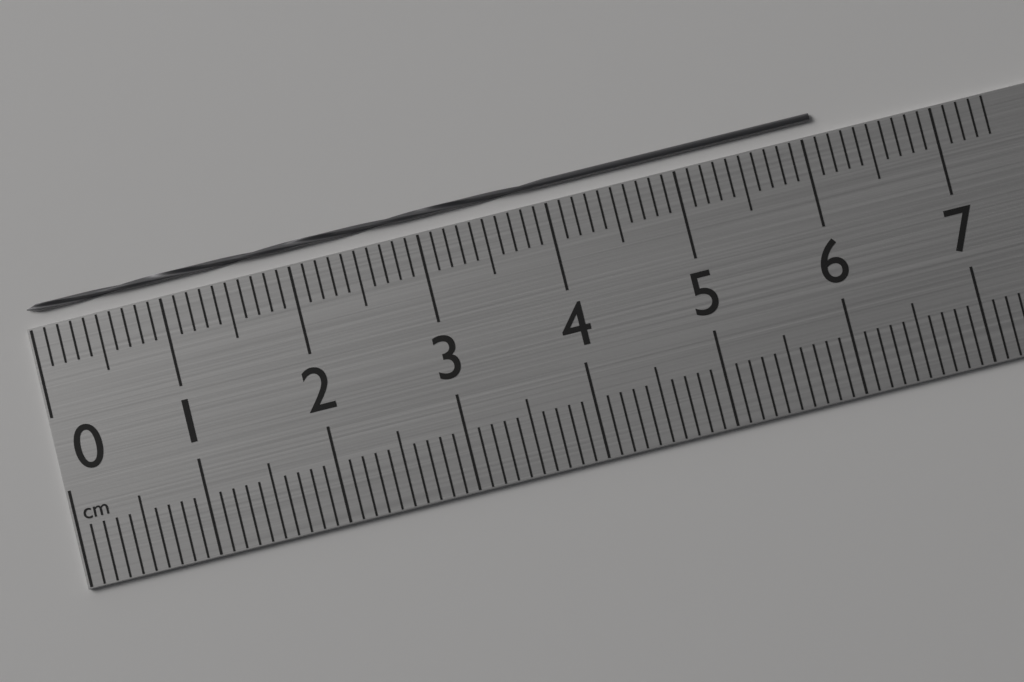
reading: 6.1 cm
